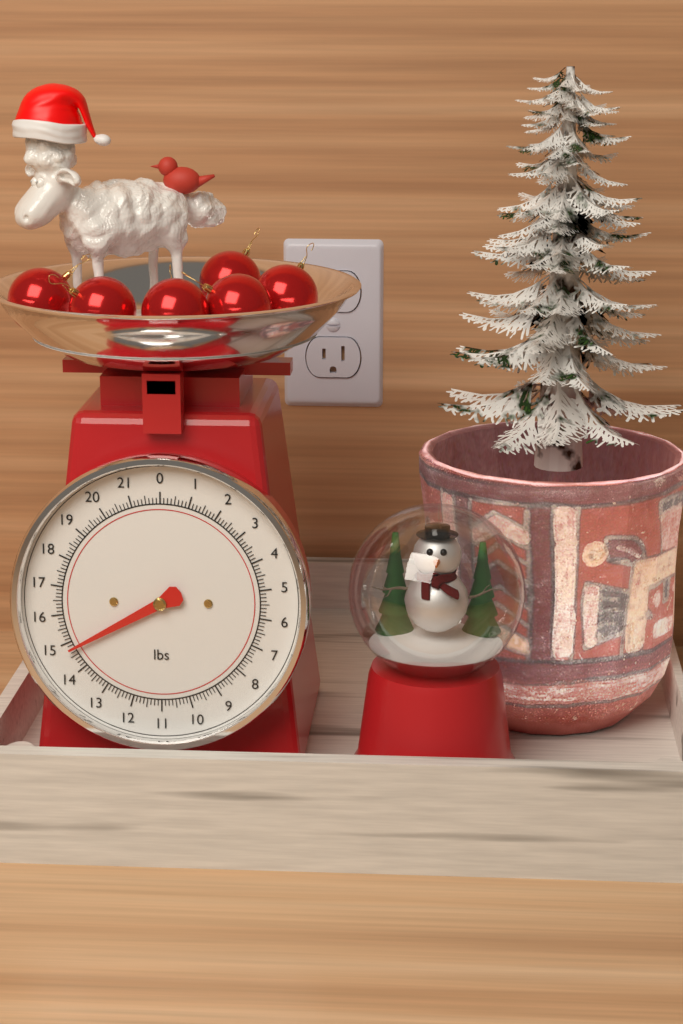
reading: 14.750 lbs
